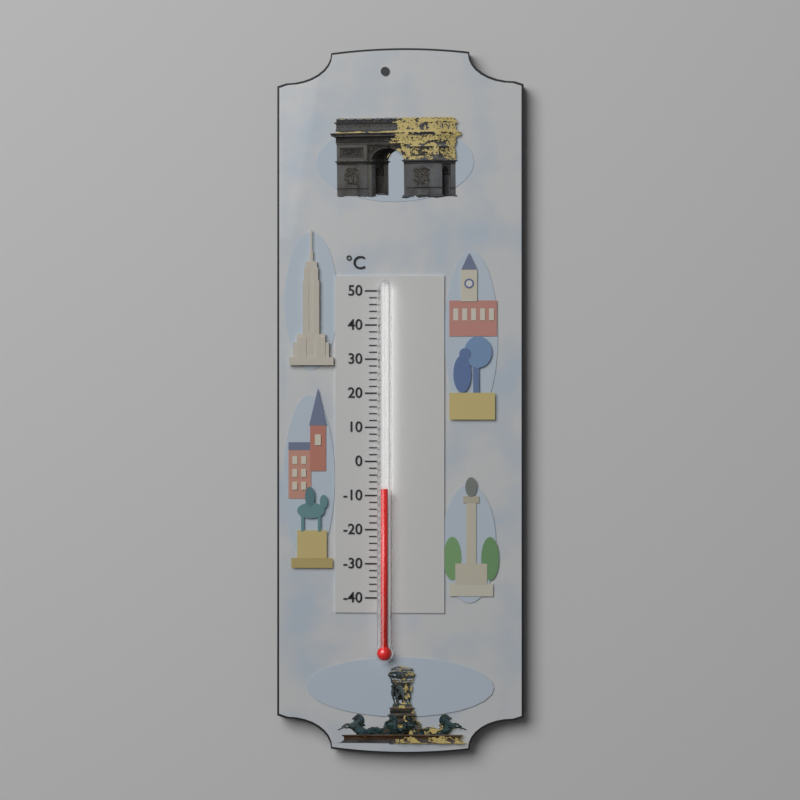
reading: -8 °C
